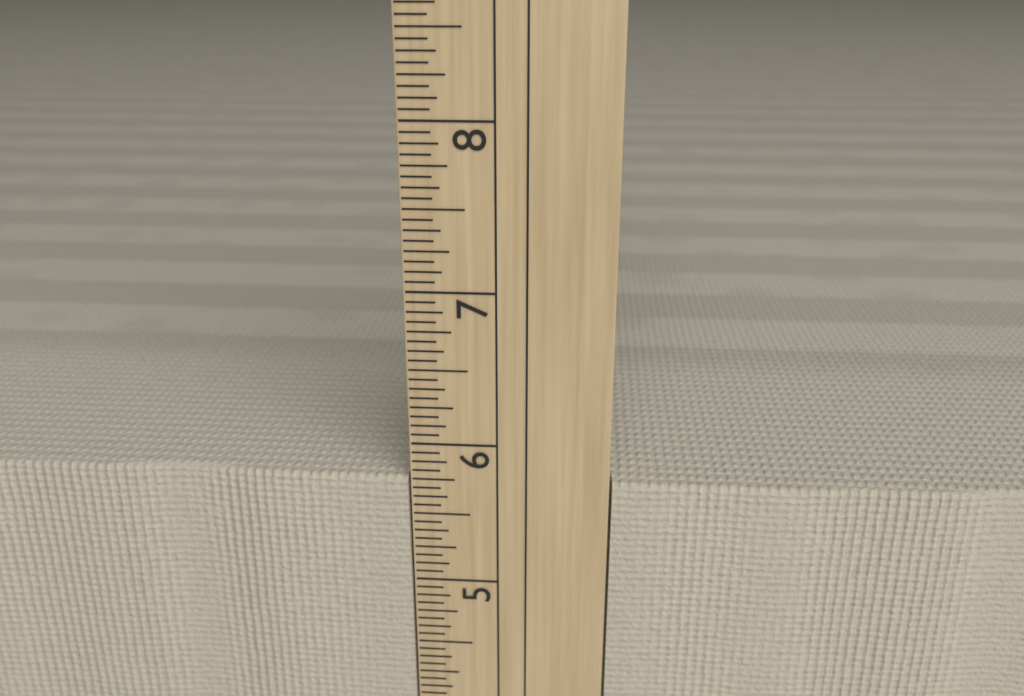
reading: 5.7500 in
